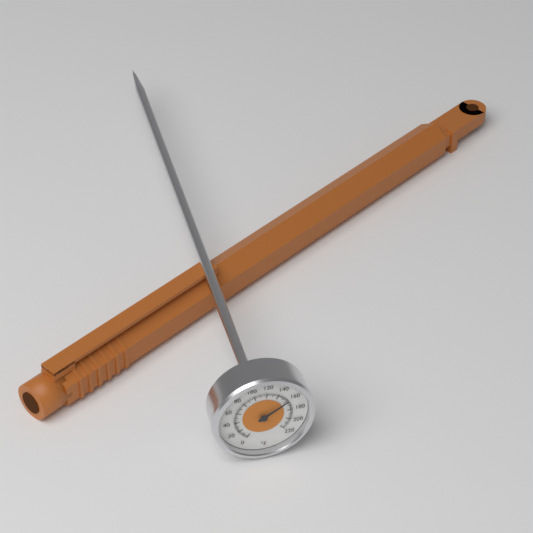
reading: 160 °F
